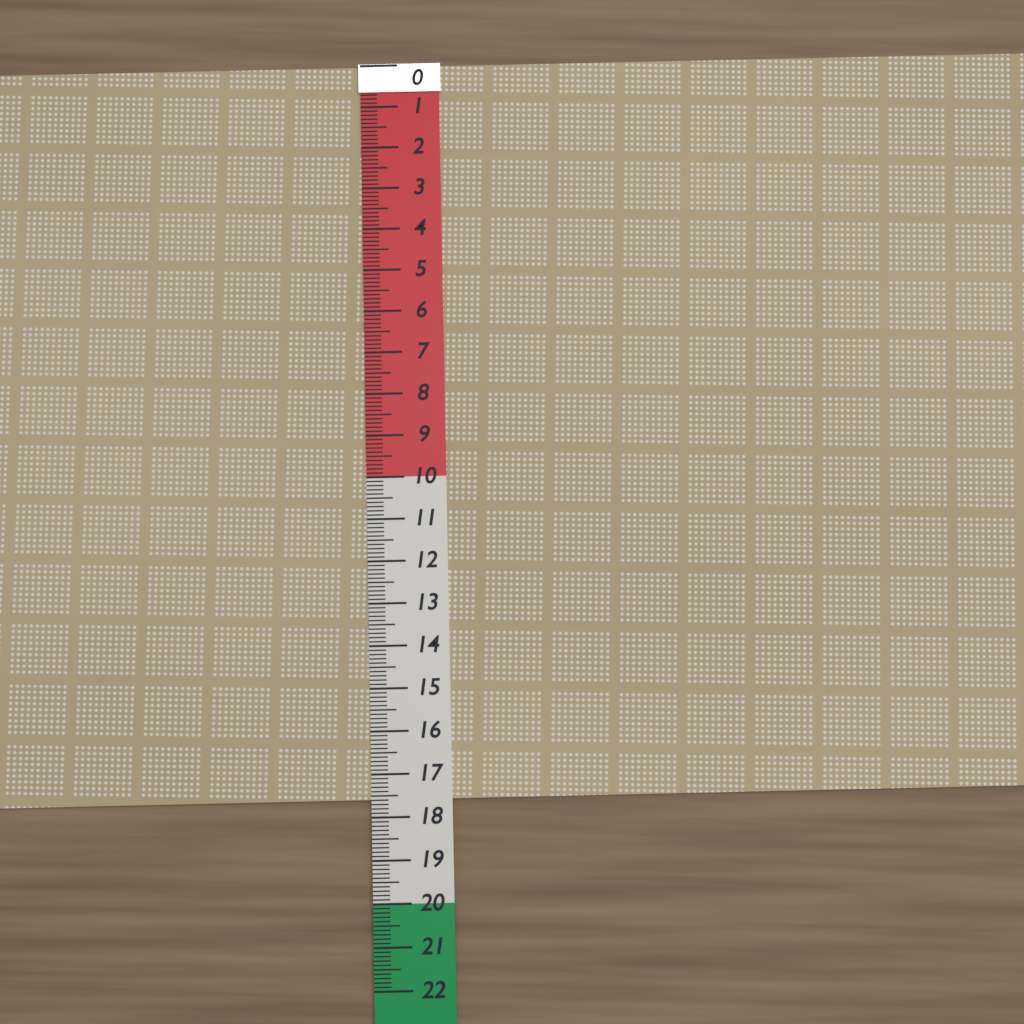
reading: 17.6 (no unit)
